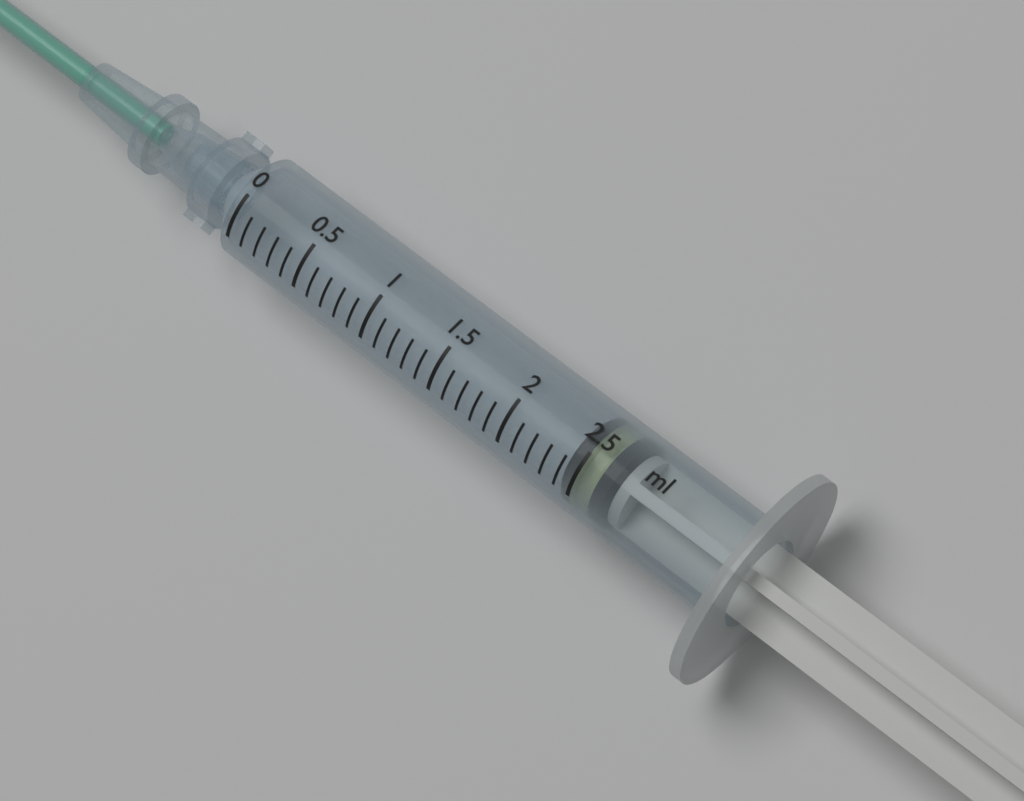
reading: 2.4 ml
